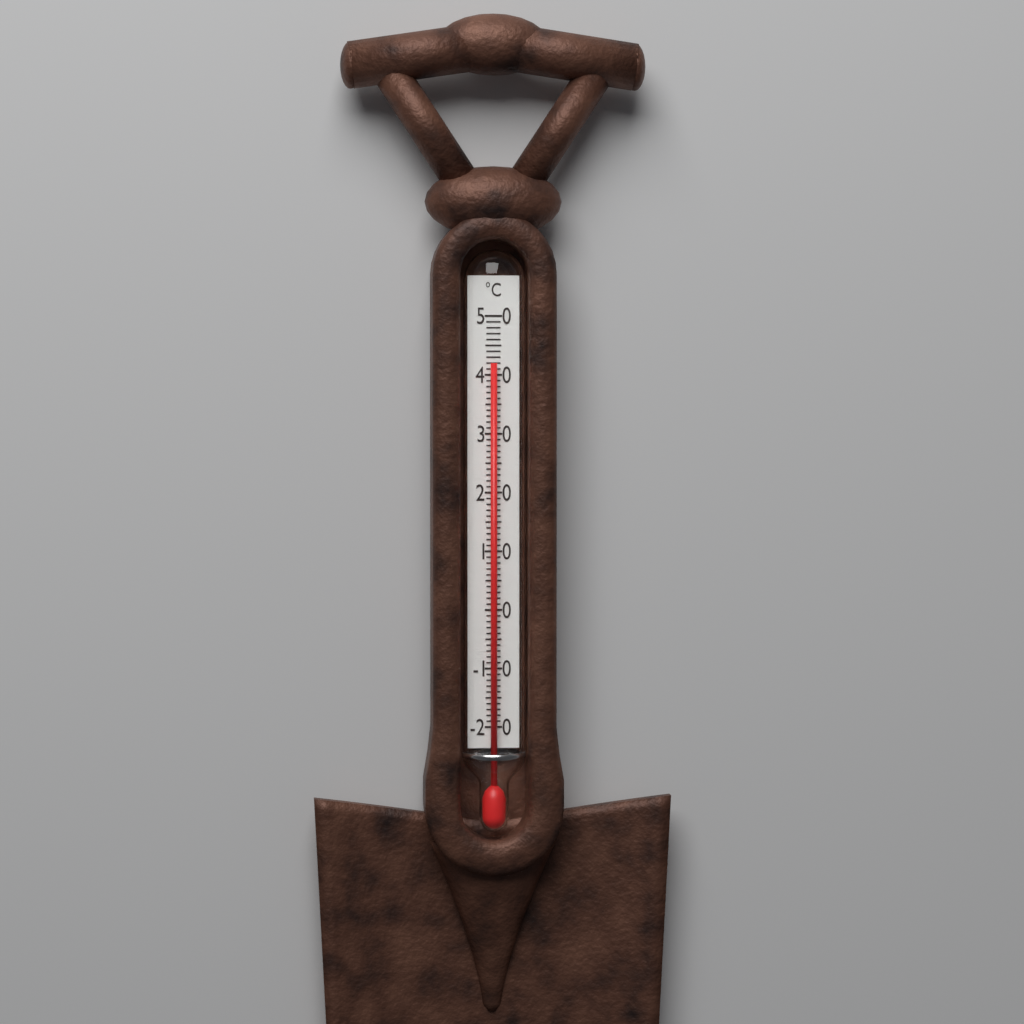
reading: 42 °C
